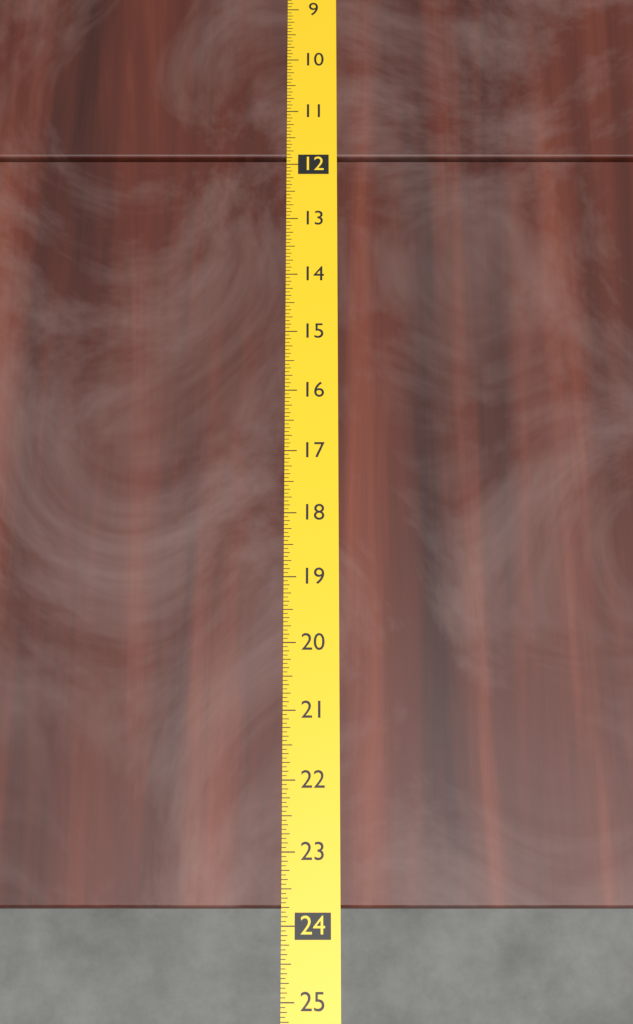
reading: 23.7500 (no unit)
